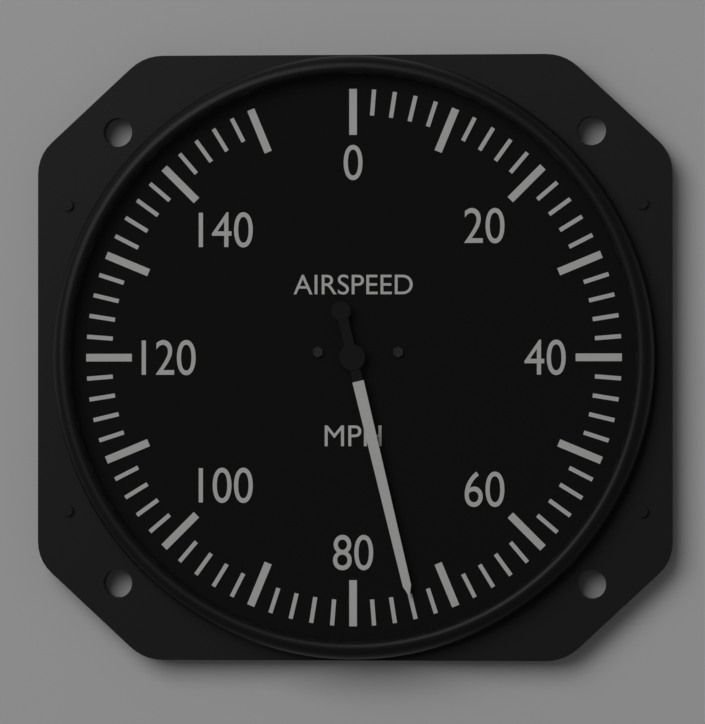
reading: 74 mph
